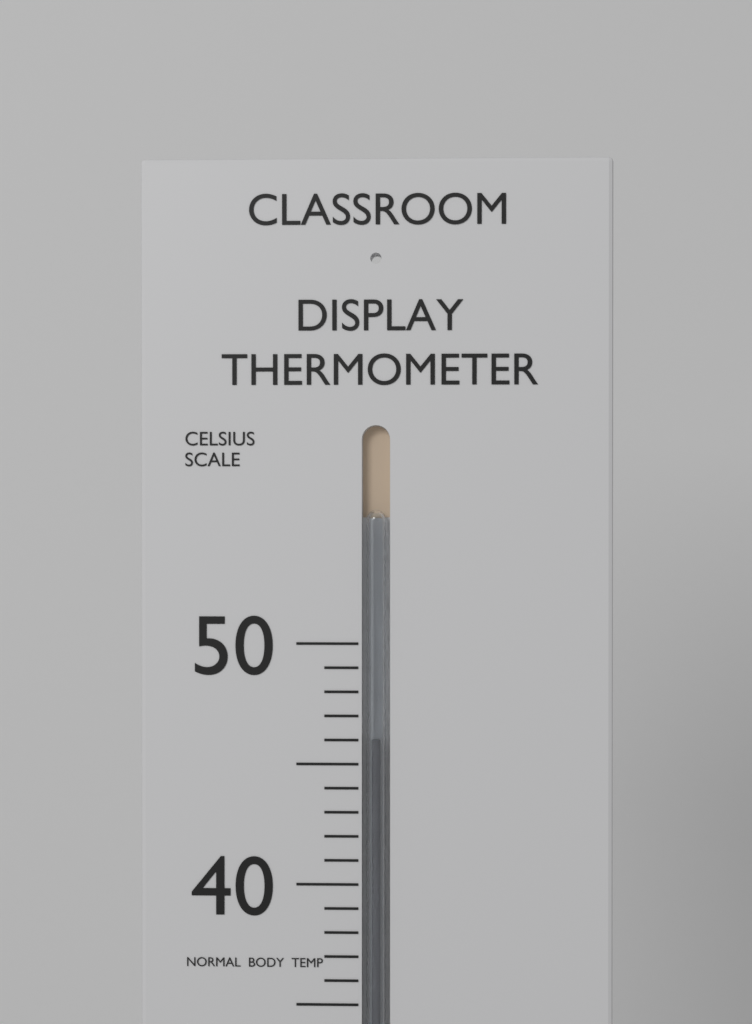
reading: 46 °C
